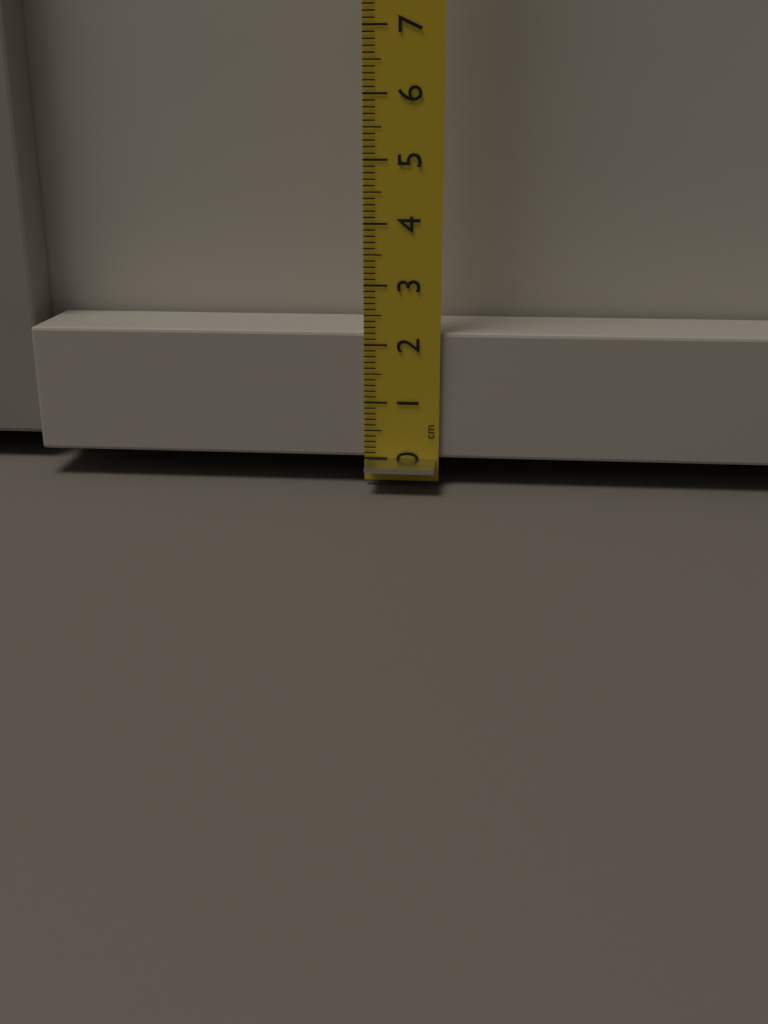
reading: 2.2 cm
